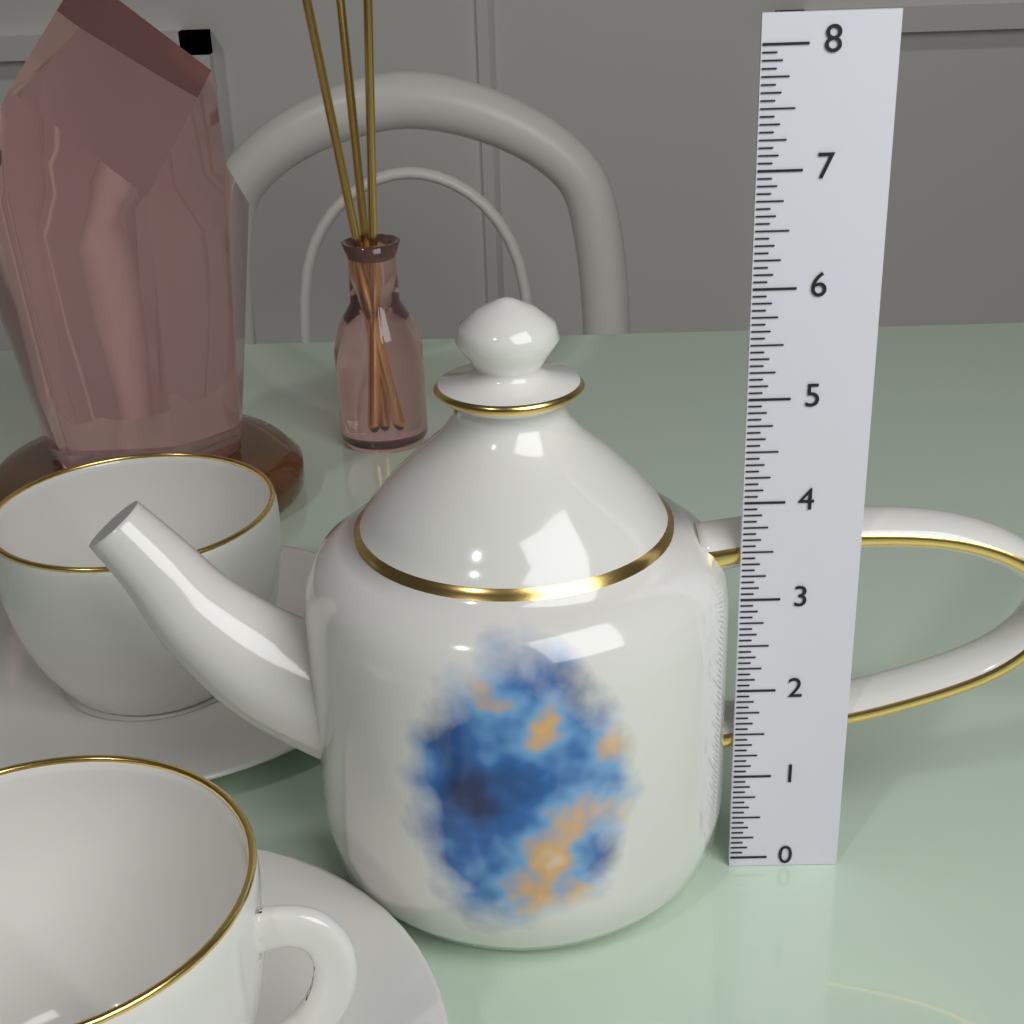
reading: 5.8750 (no unit)
